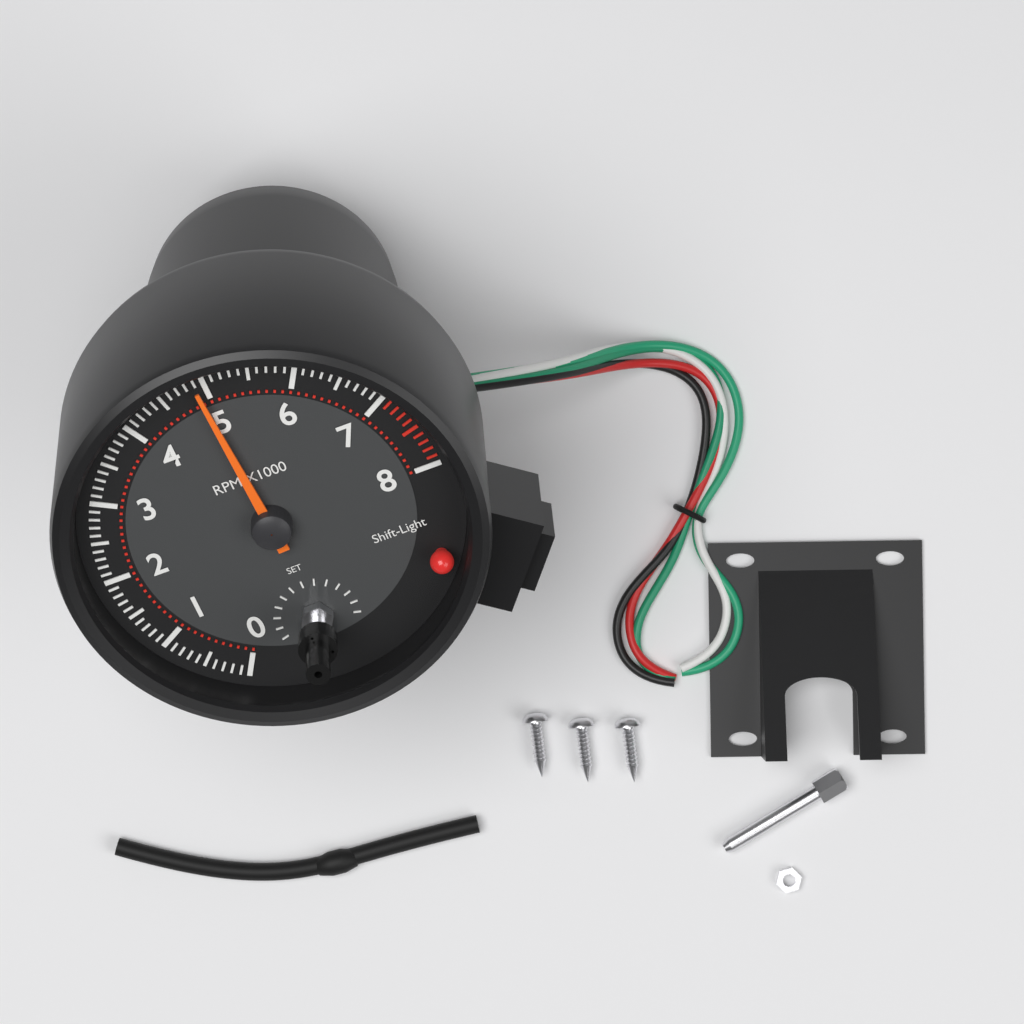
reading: 4900 RPM
